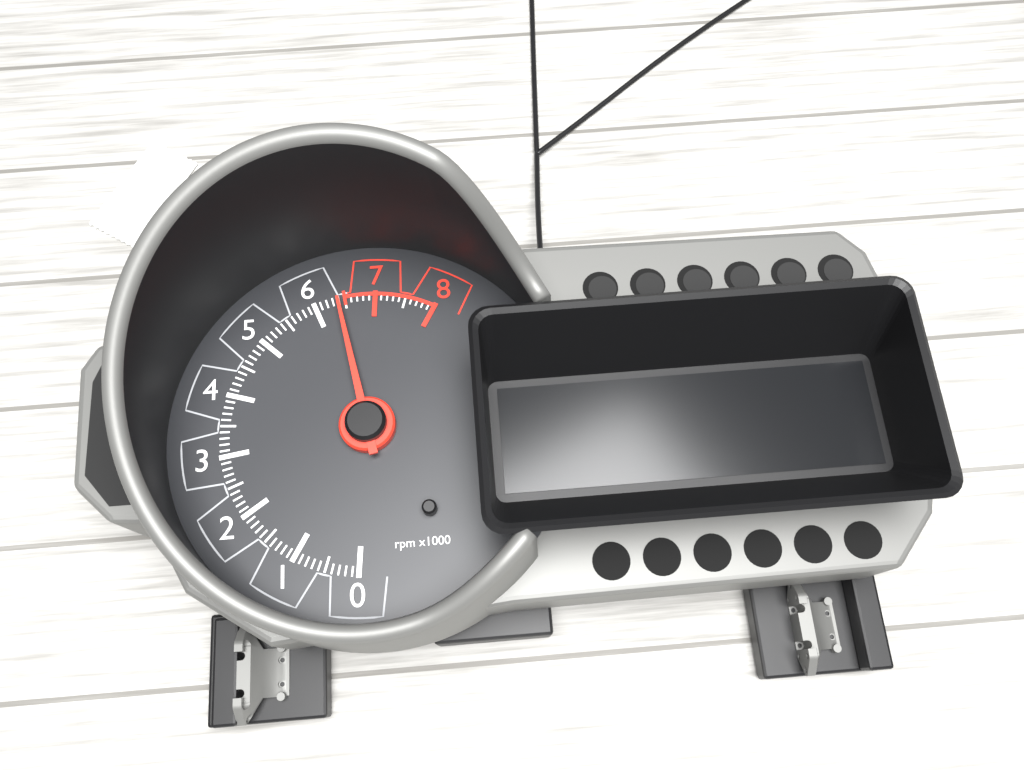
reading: 6400 rpm
